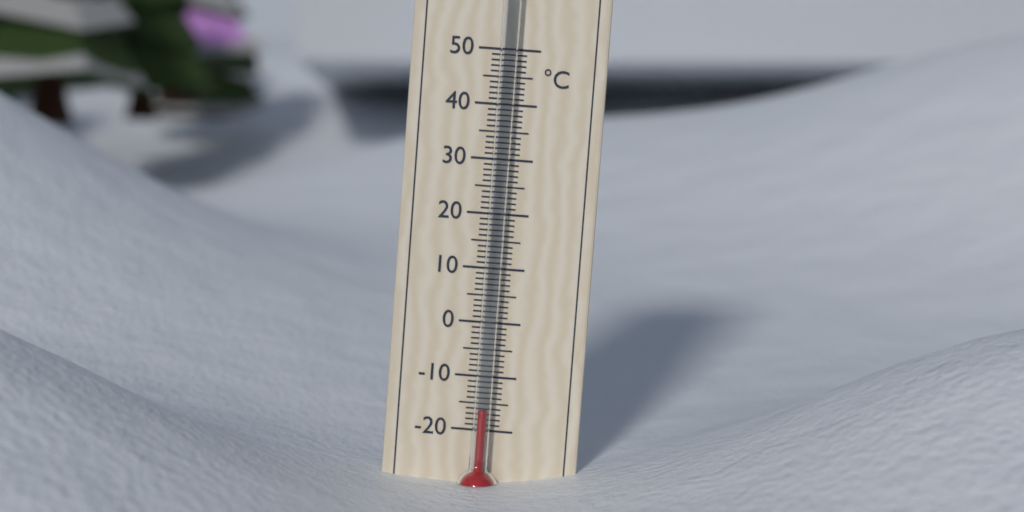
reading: -16 °C
